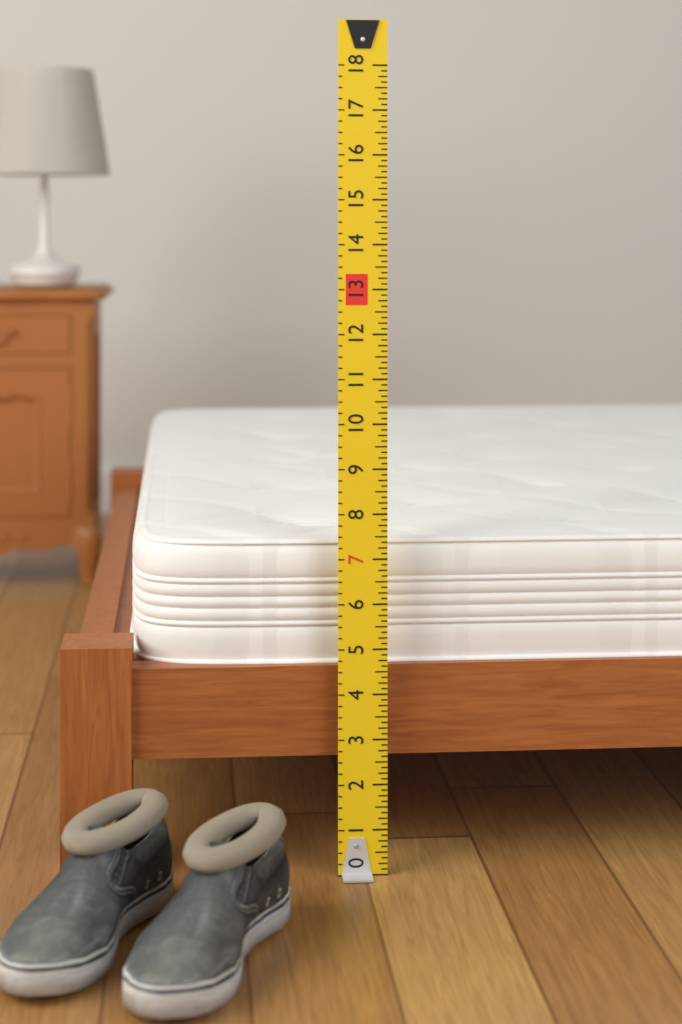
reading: 7.375 (no unit)
